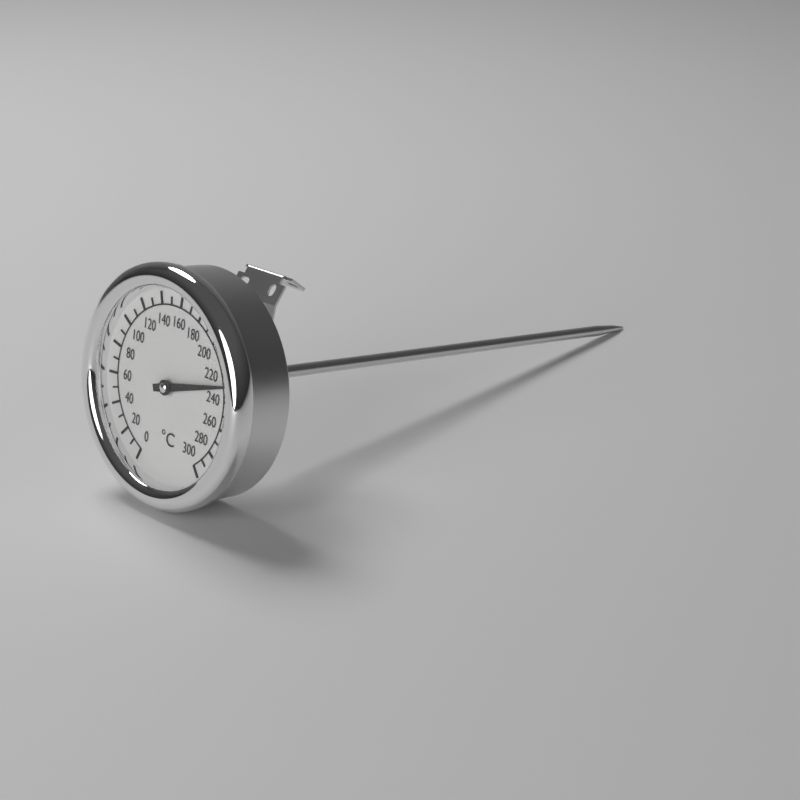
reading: 230 °C
